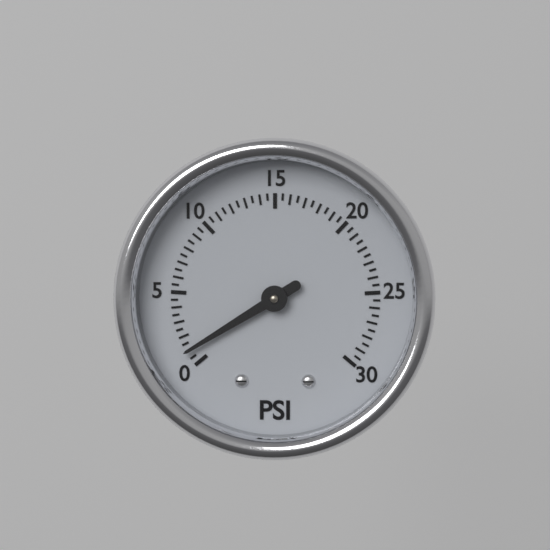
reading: 1.0 psi
